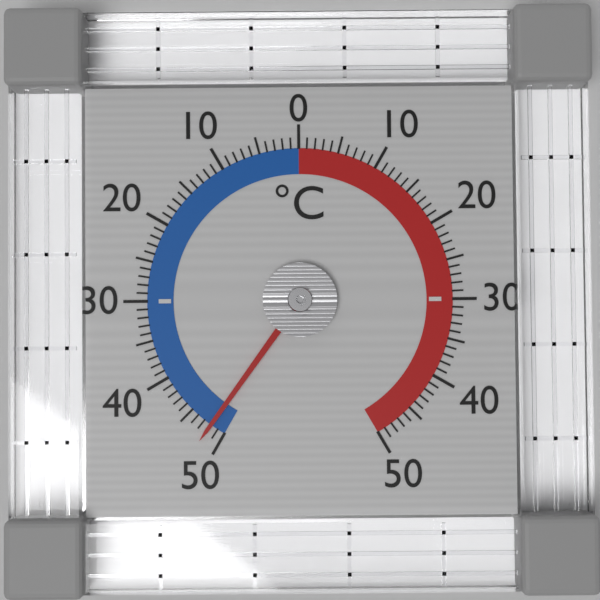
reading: -48 °C
